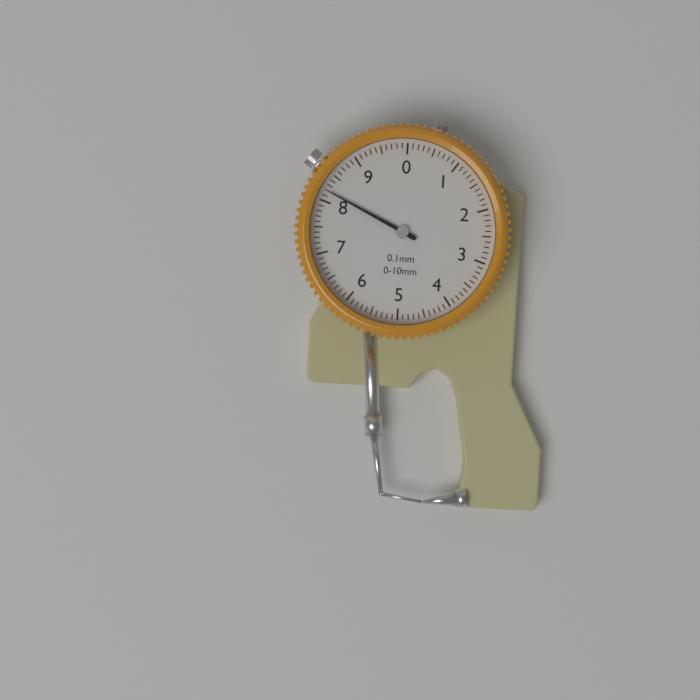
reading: 8.2 mm
